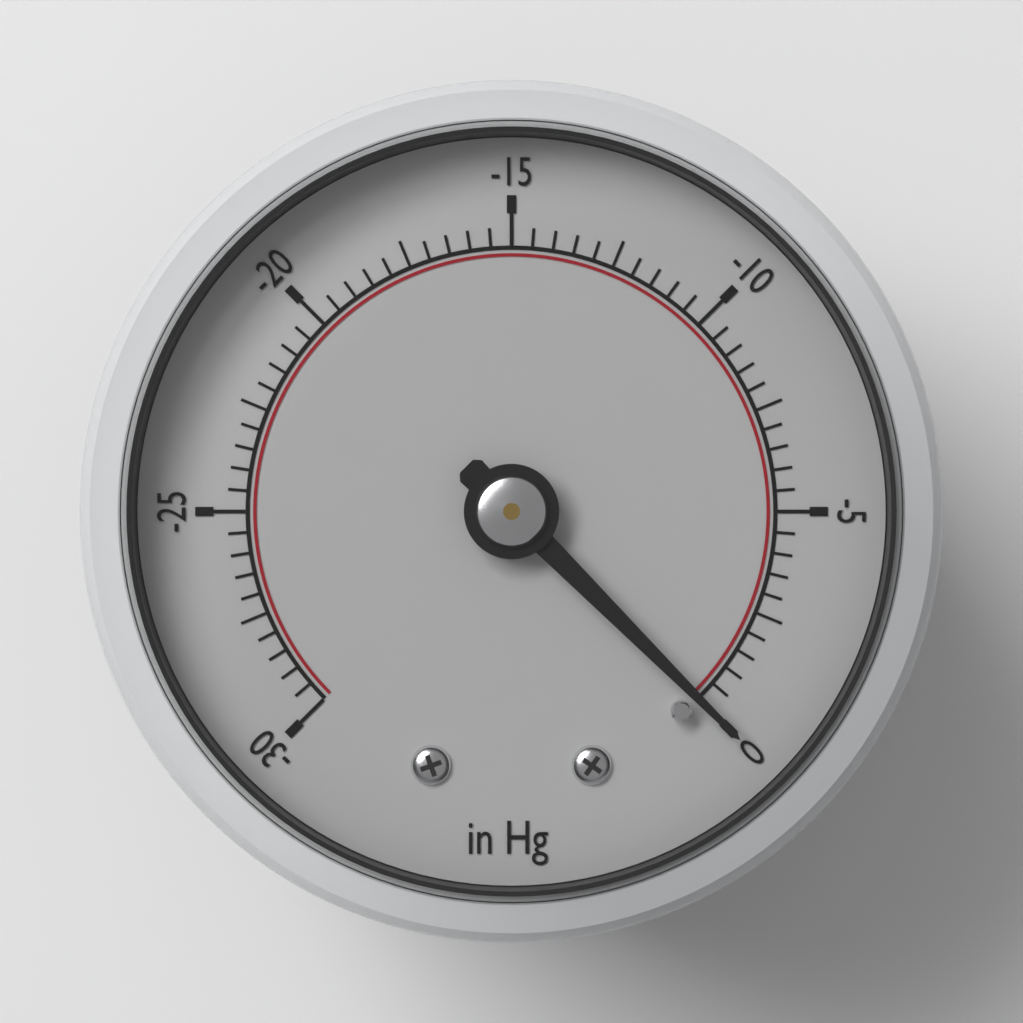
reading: 0.0 inHg
